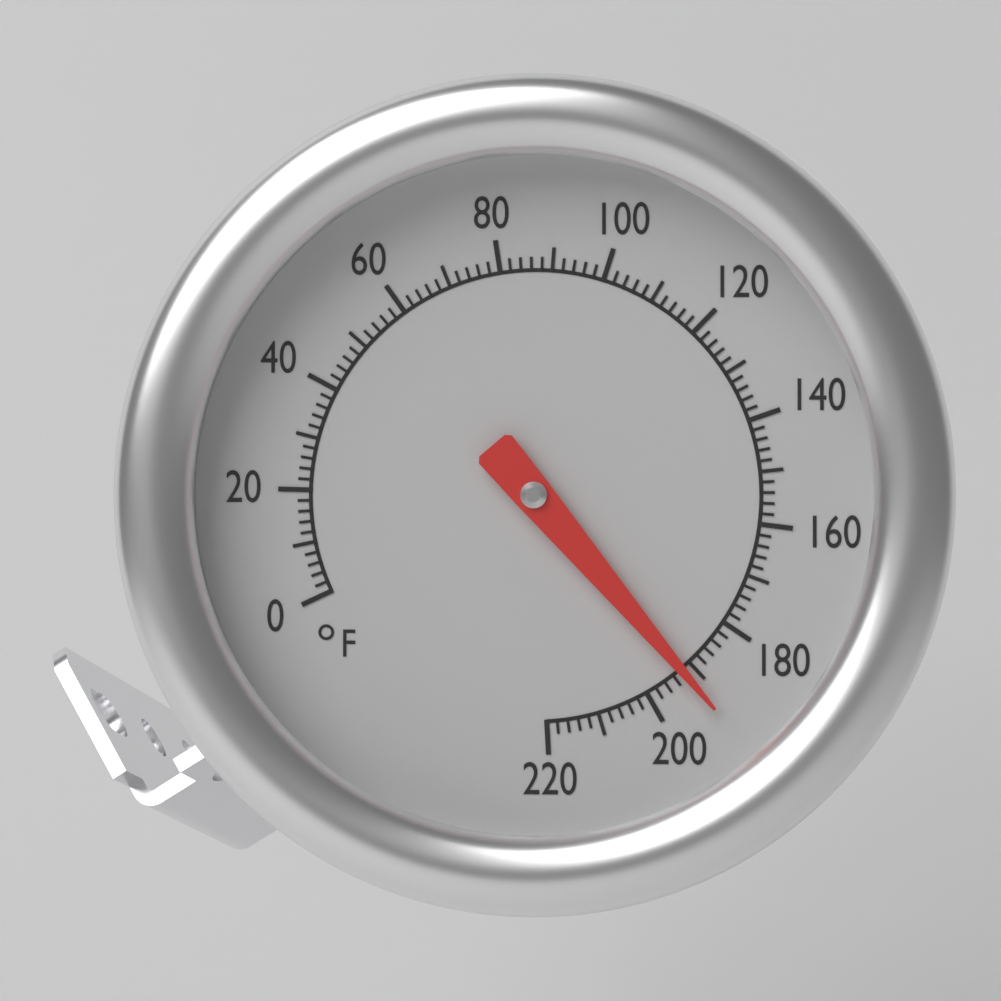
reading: 192 °F
